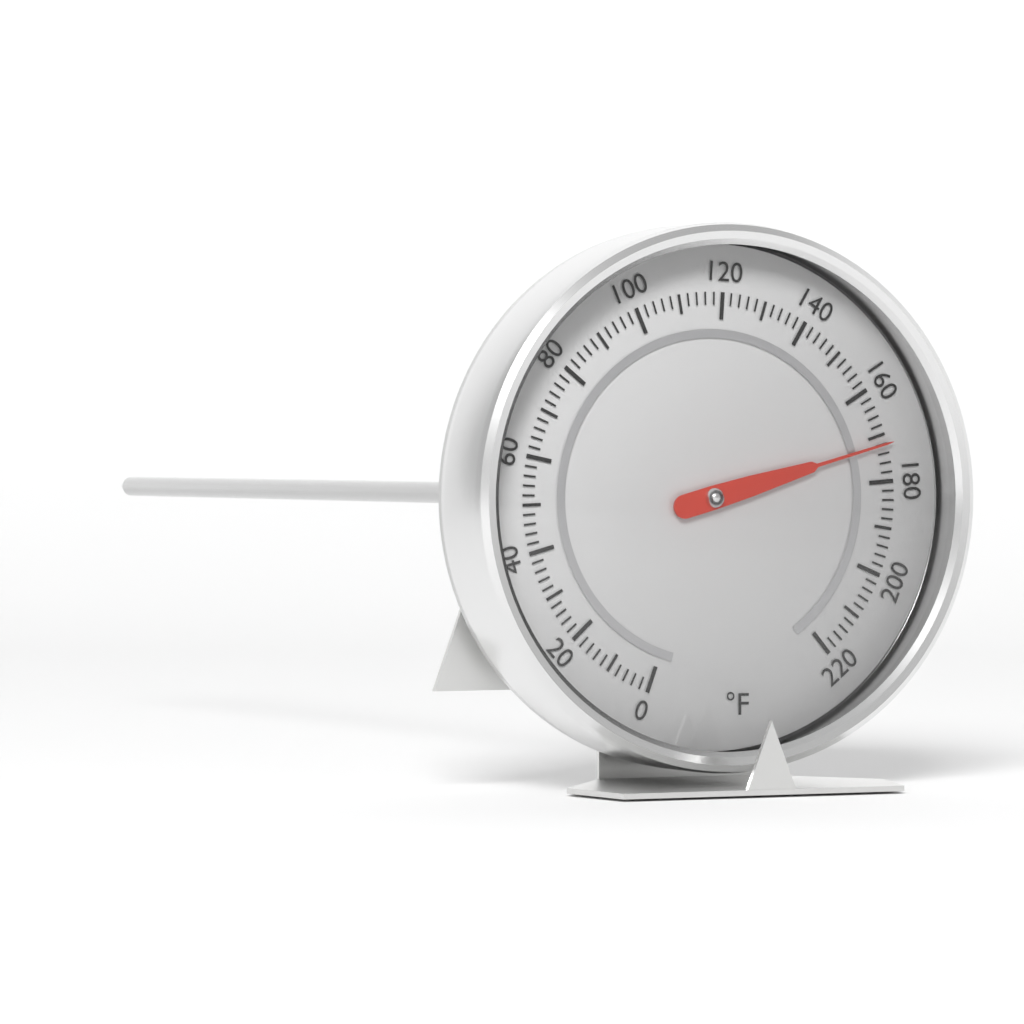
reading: 172 °F
